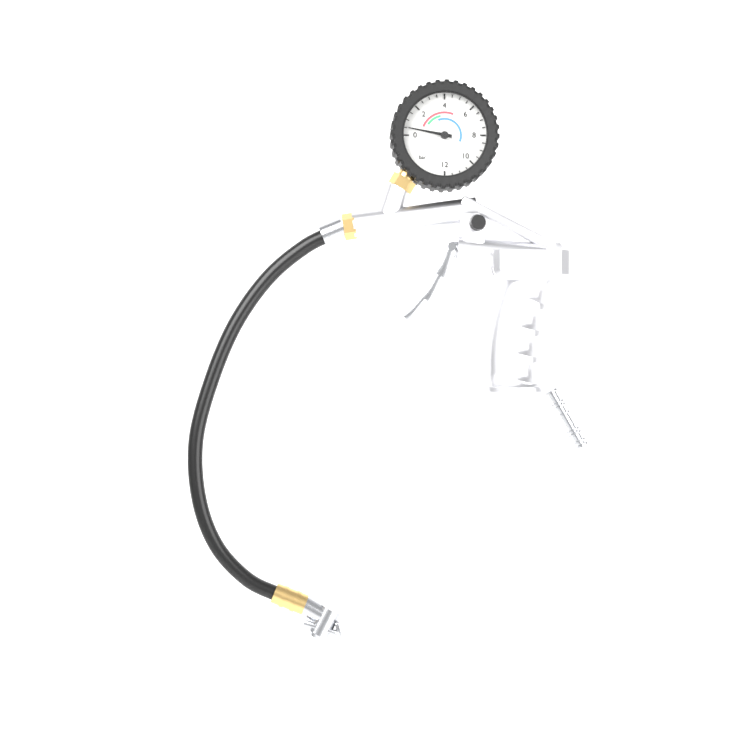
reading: 0.5 bar
